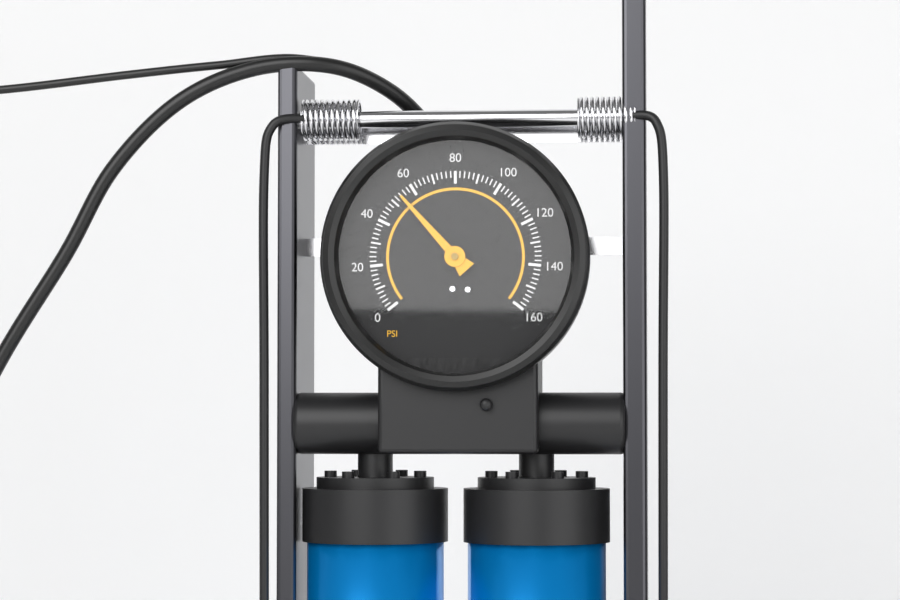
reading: 54 psi
